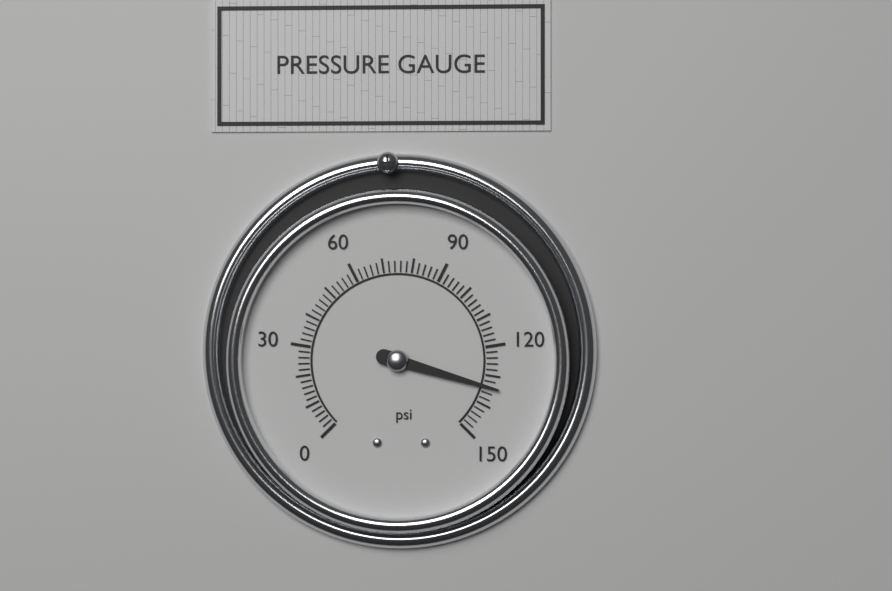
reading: 134 psi
